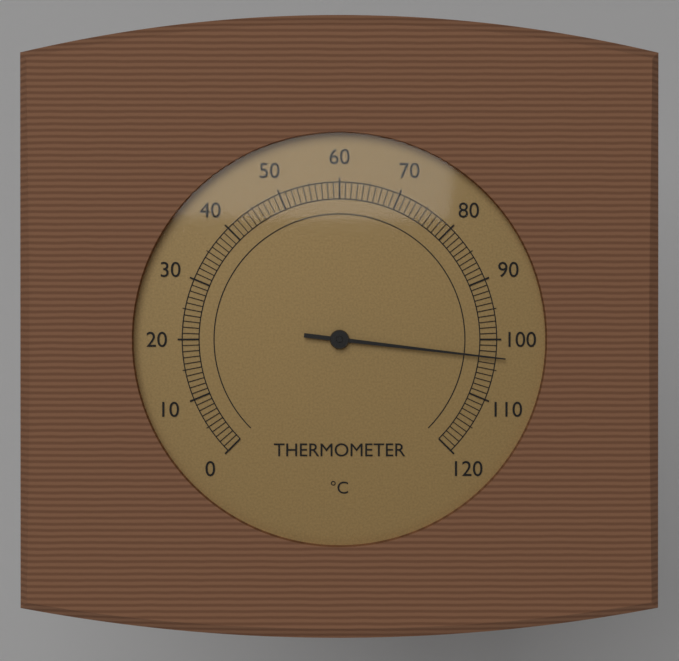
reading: 103 °C
